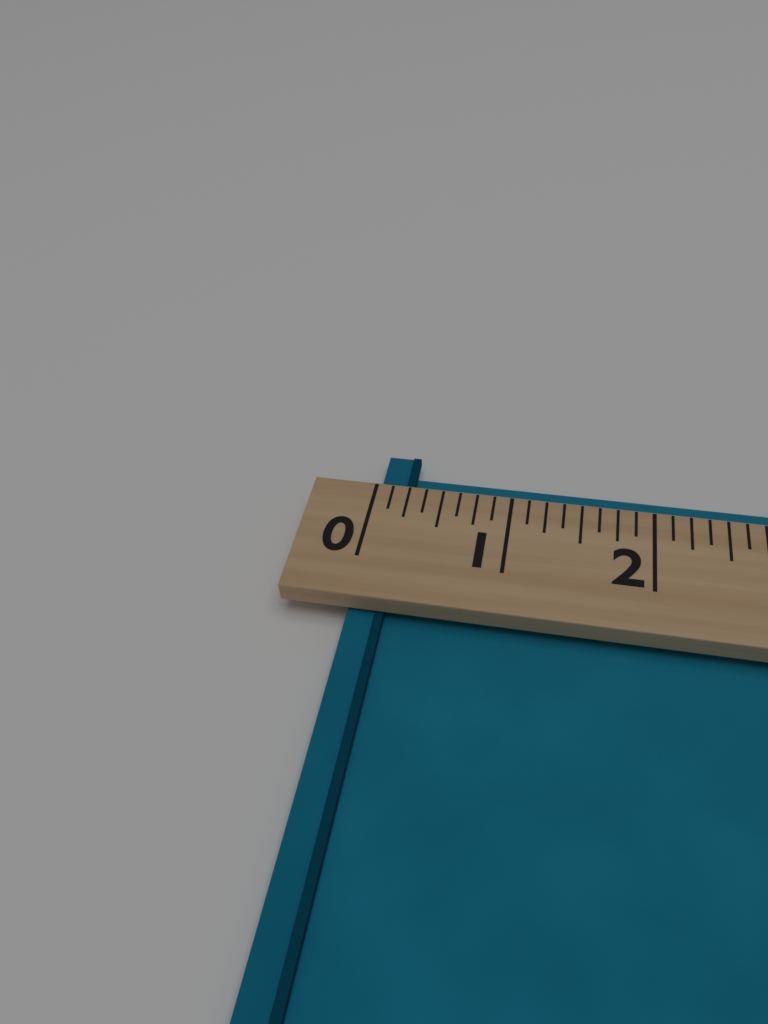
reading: 0.250 (no unit)
